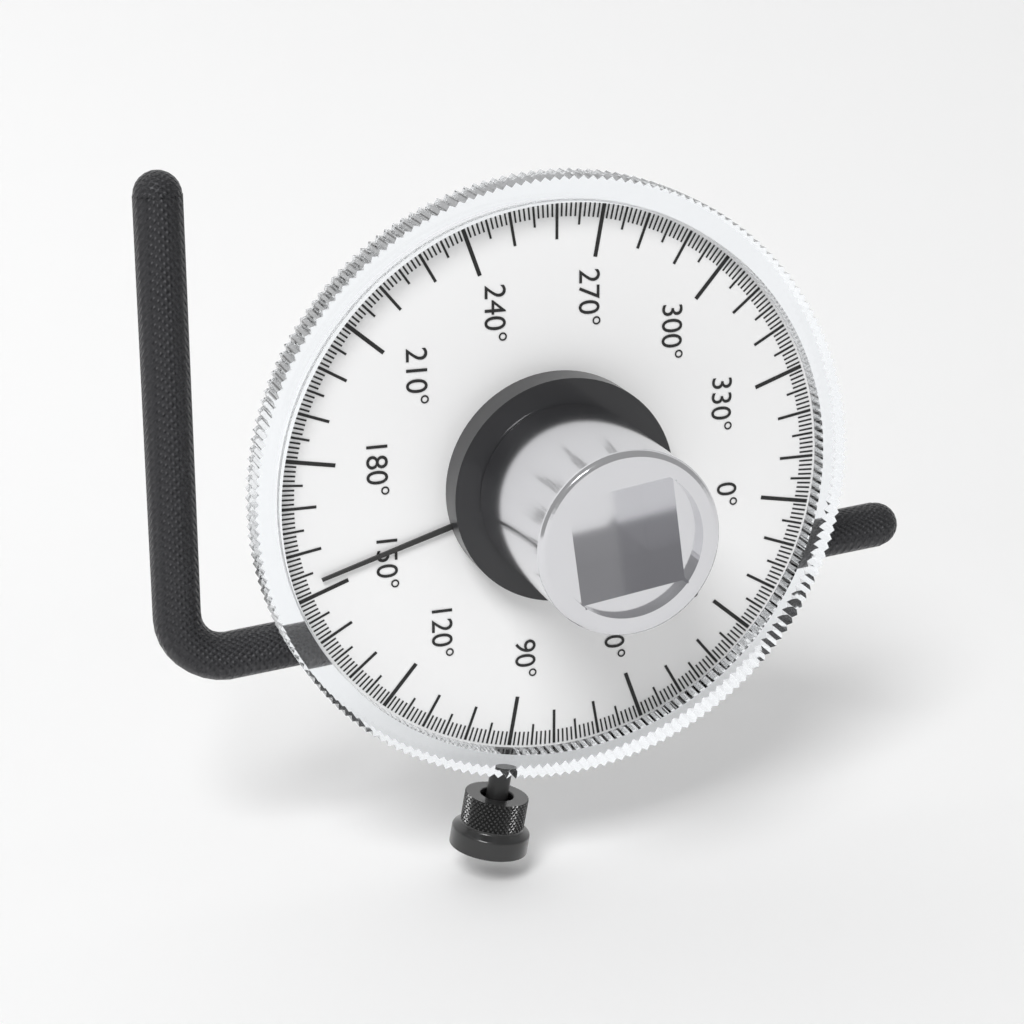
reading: 153 °
